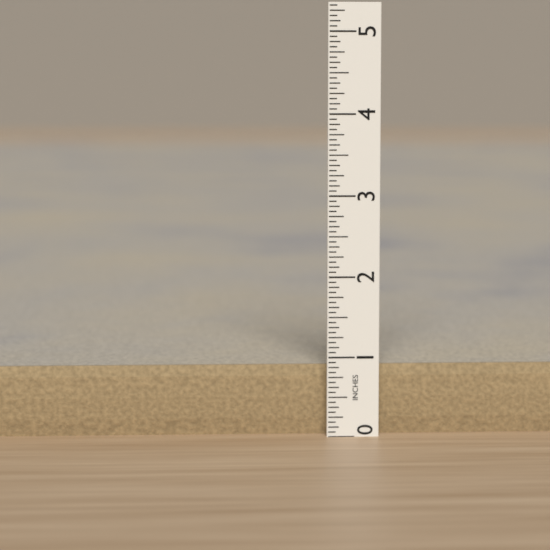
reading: 0.8750 in
